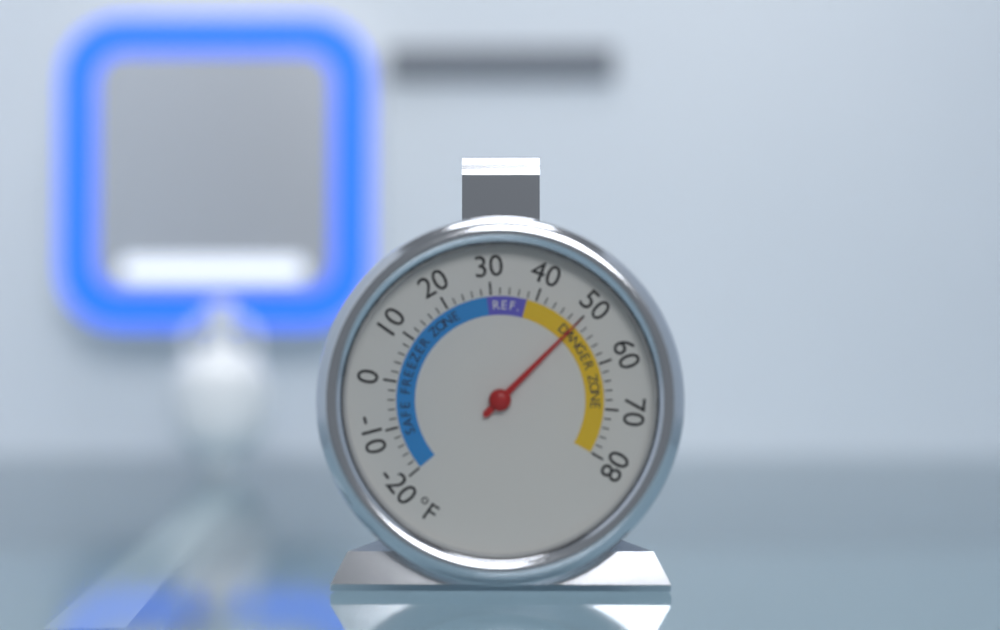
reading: 50 °F
